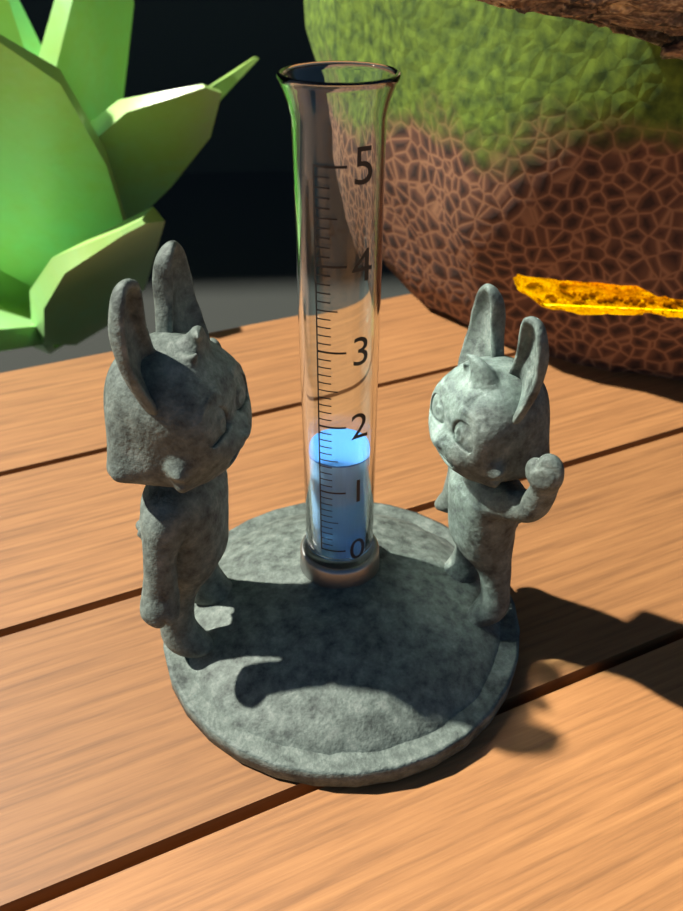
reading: 1.4 (no unit)
